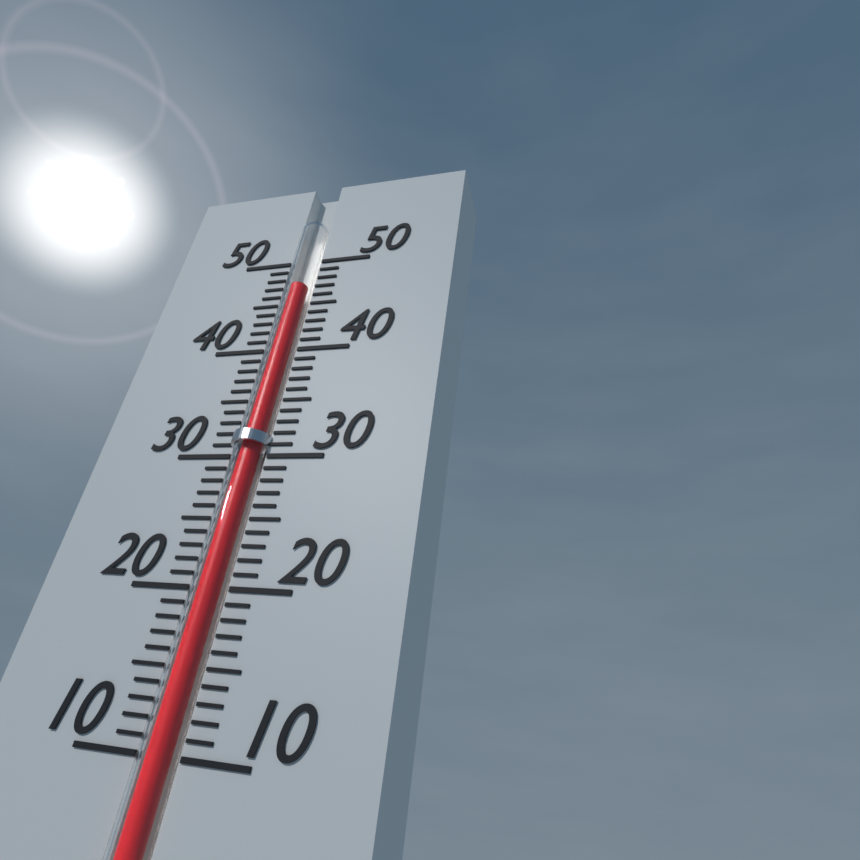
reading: 47 (no unit)
